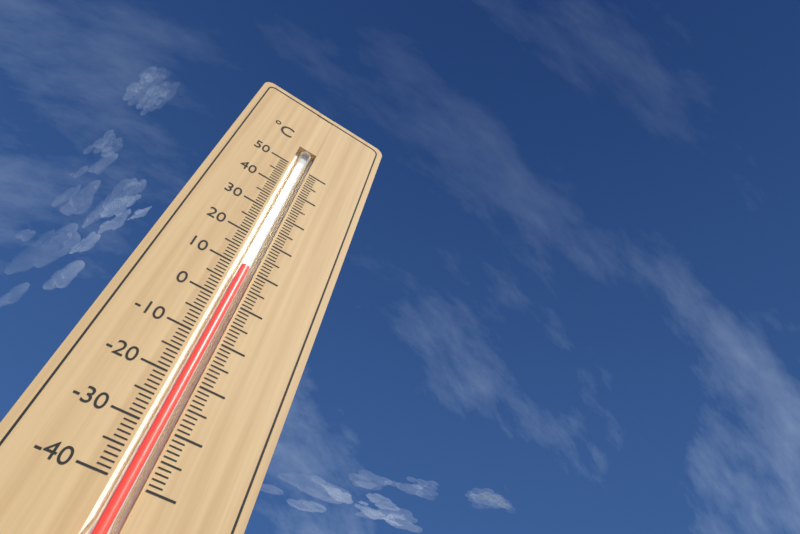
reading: 10 °C
